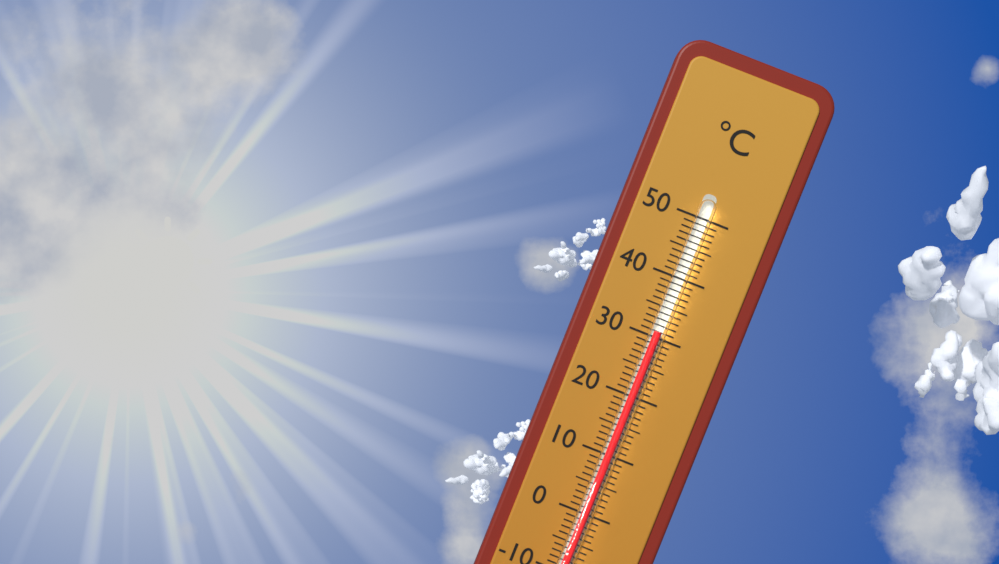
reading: 31 °C
